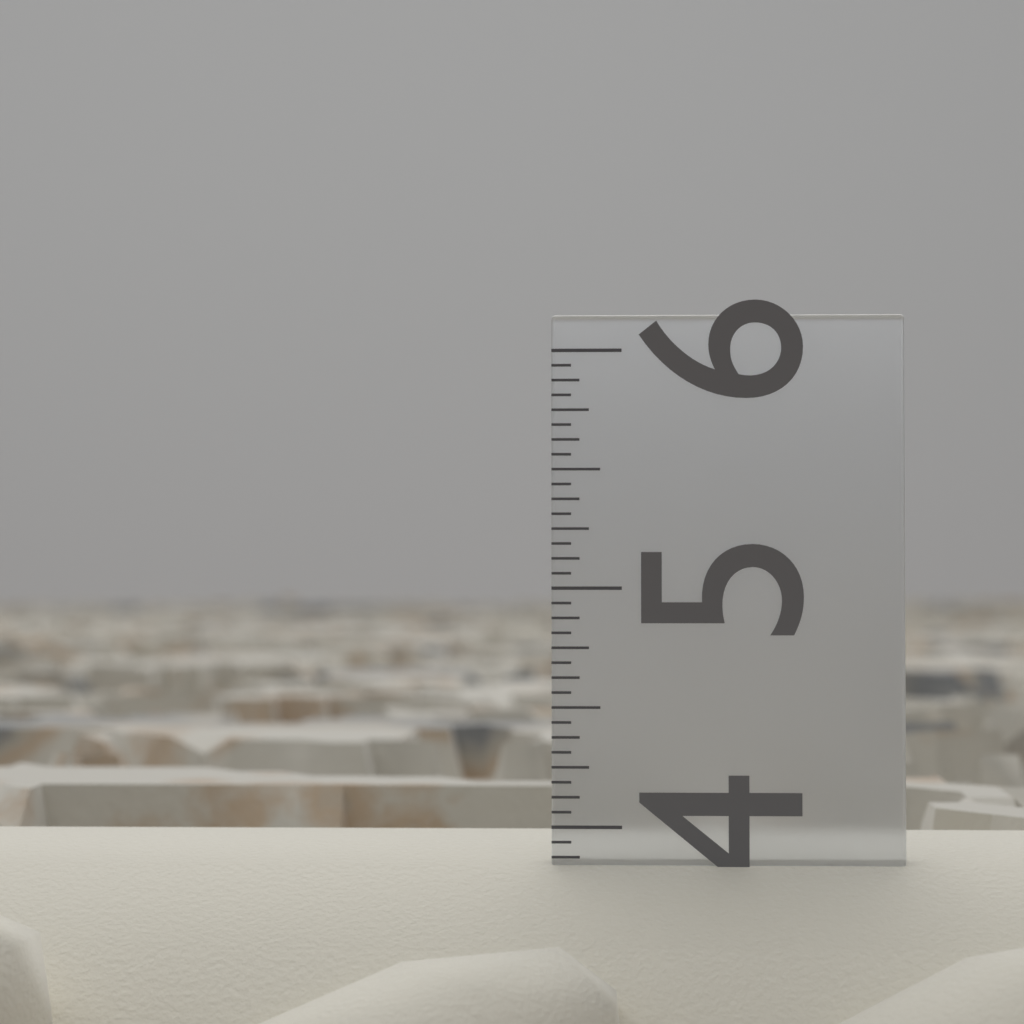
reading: 3.9375 in
